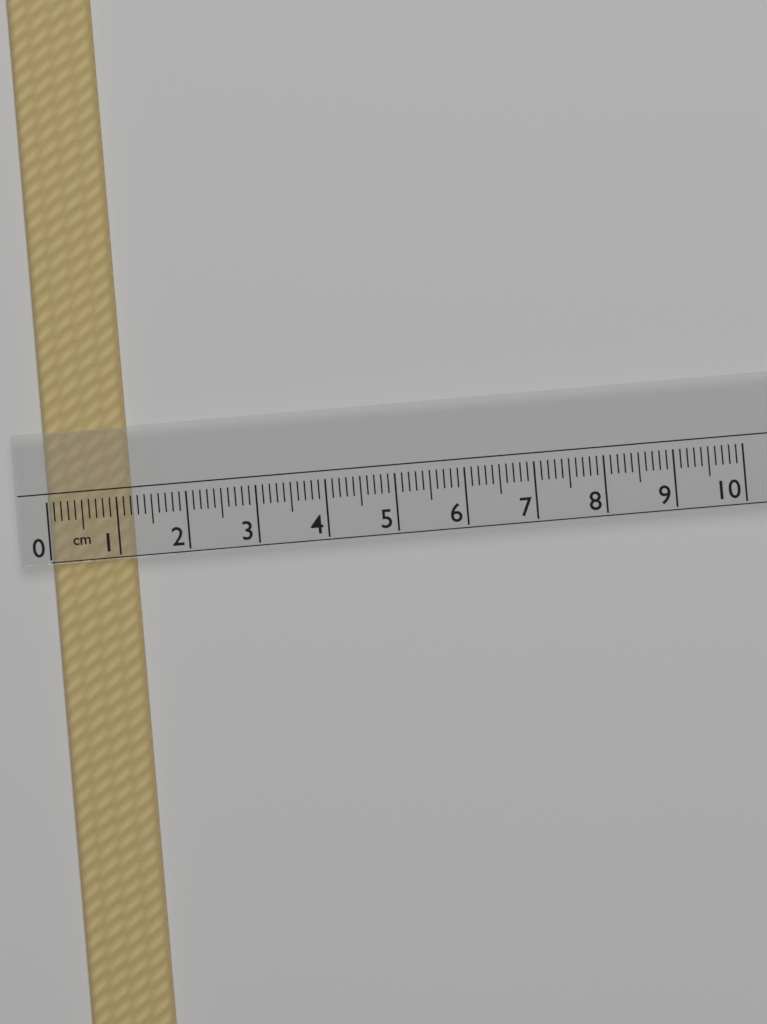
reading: 1.2 cm
